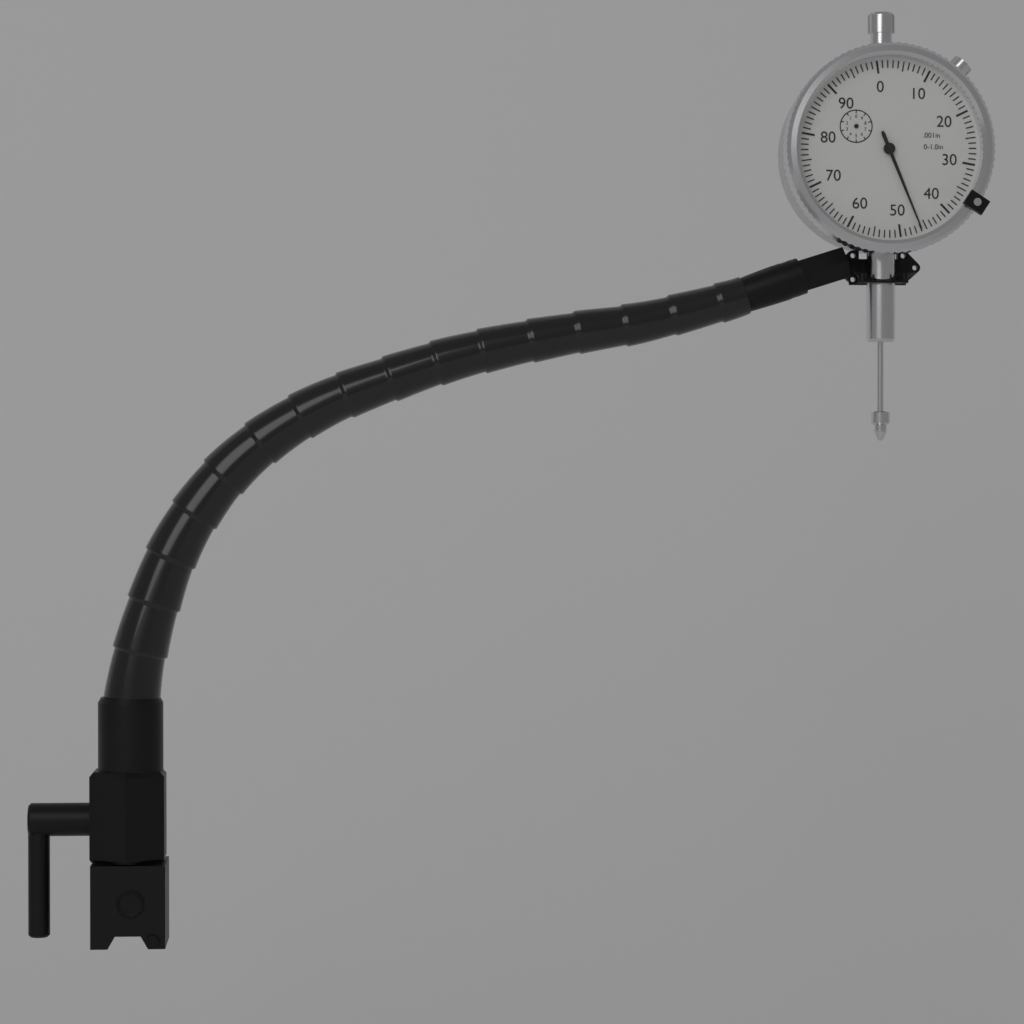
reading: 0.046 in
